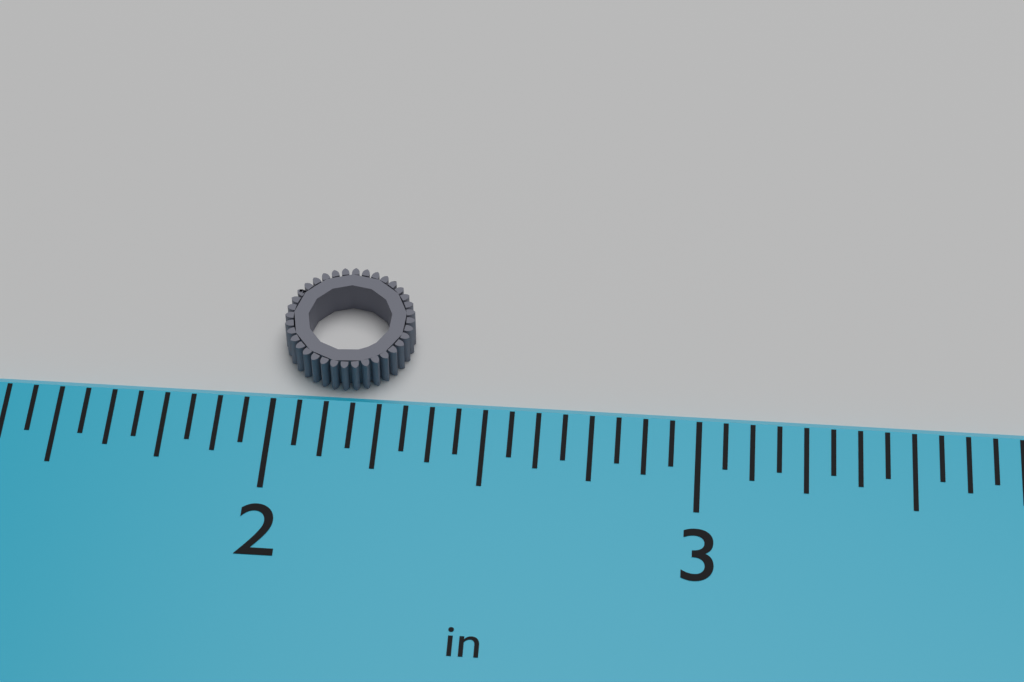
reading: 2.3125 in
